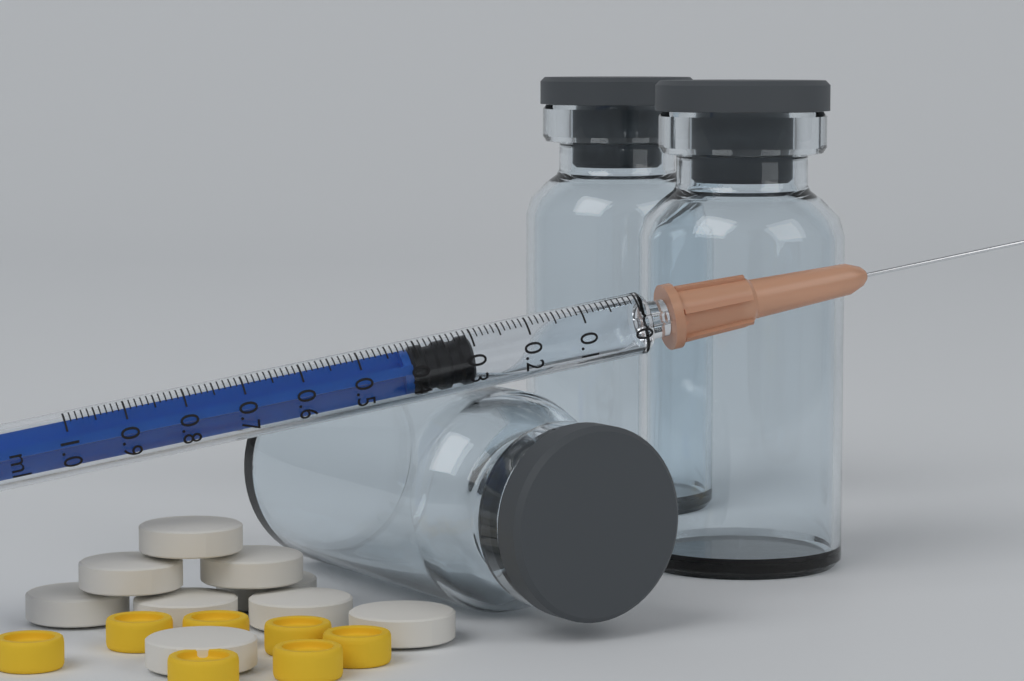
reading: 0.30 ml
